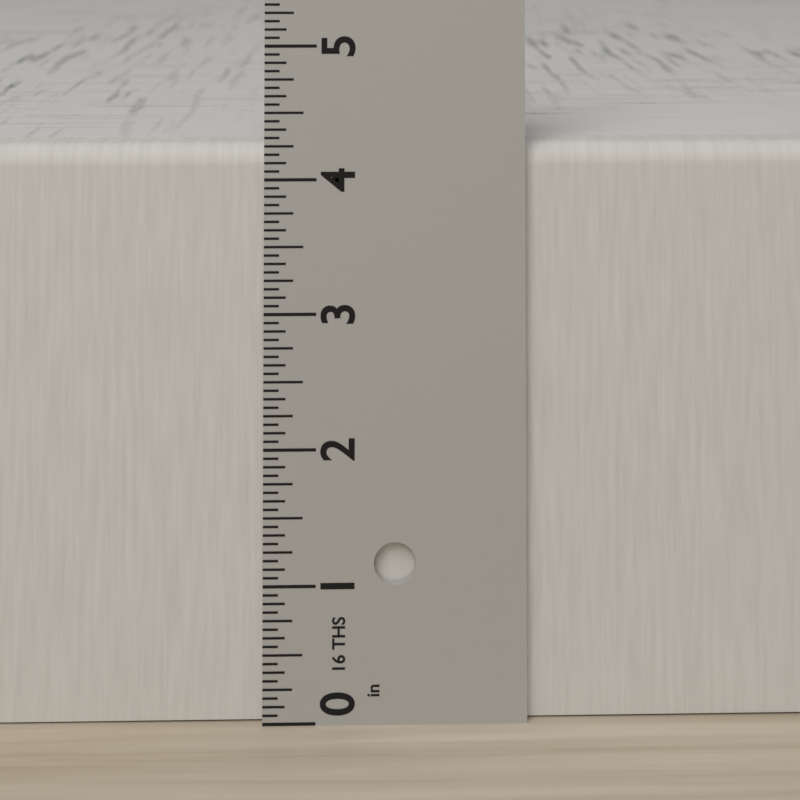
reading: 4.2500 in
